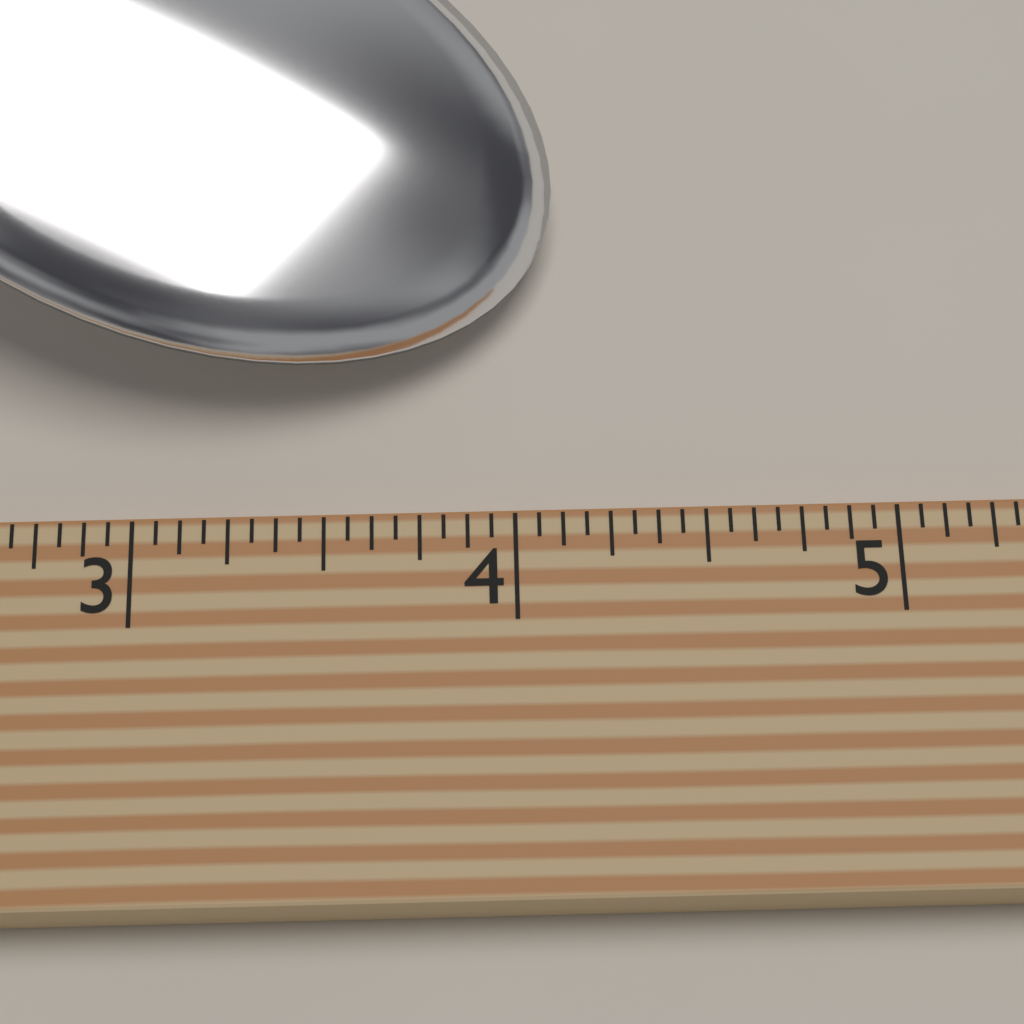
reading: 4.1250 (no unit)
